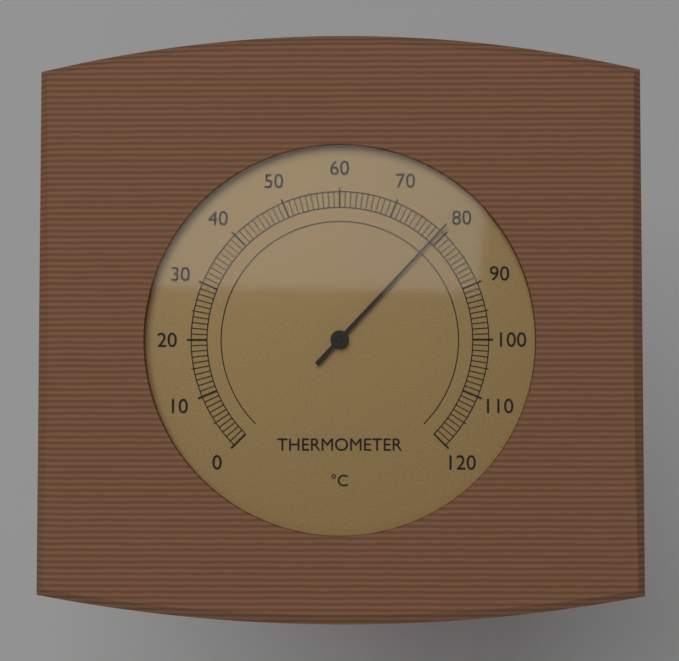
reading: 79 °C
